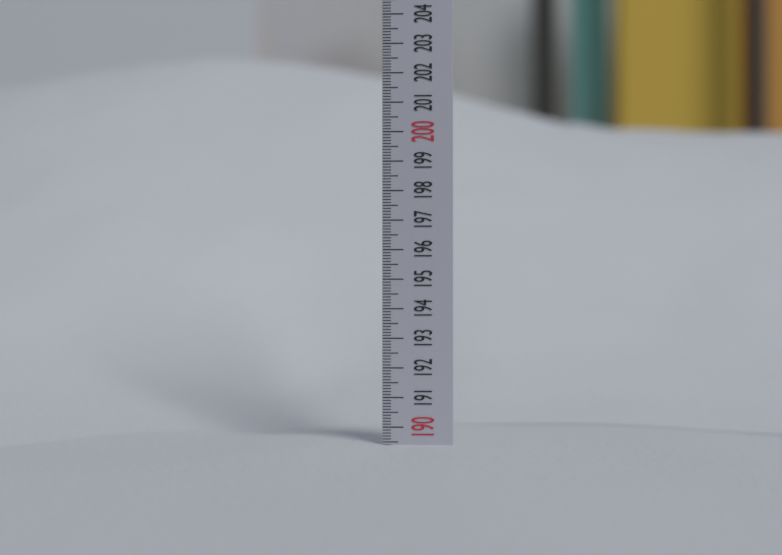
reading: 189.4 (no unit)
